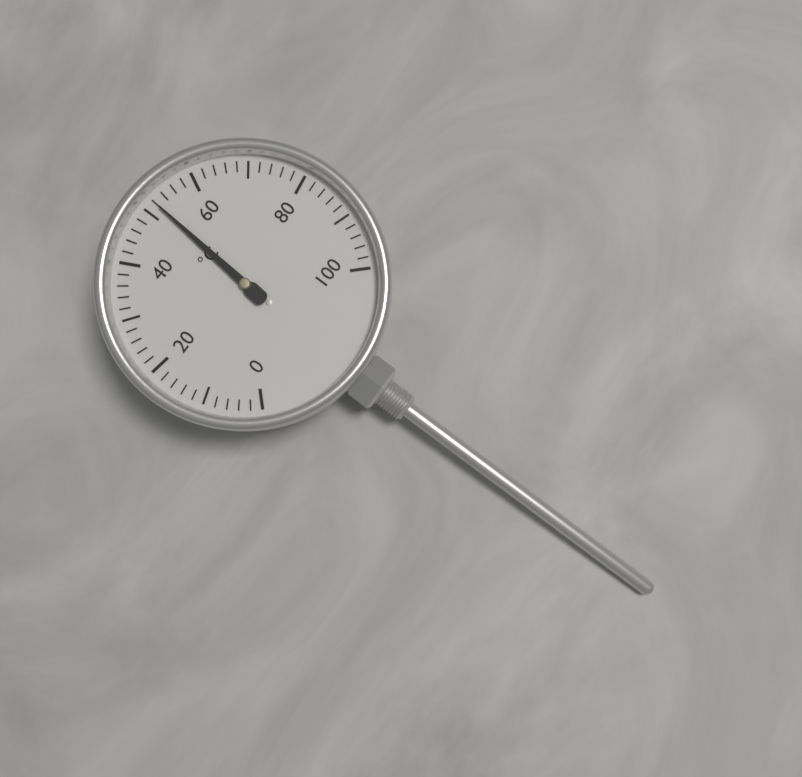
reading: 52 °C
